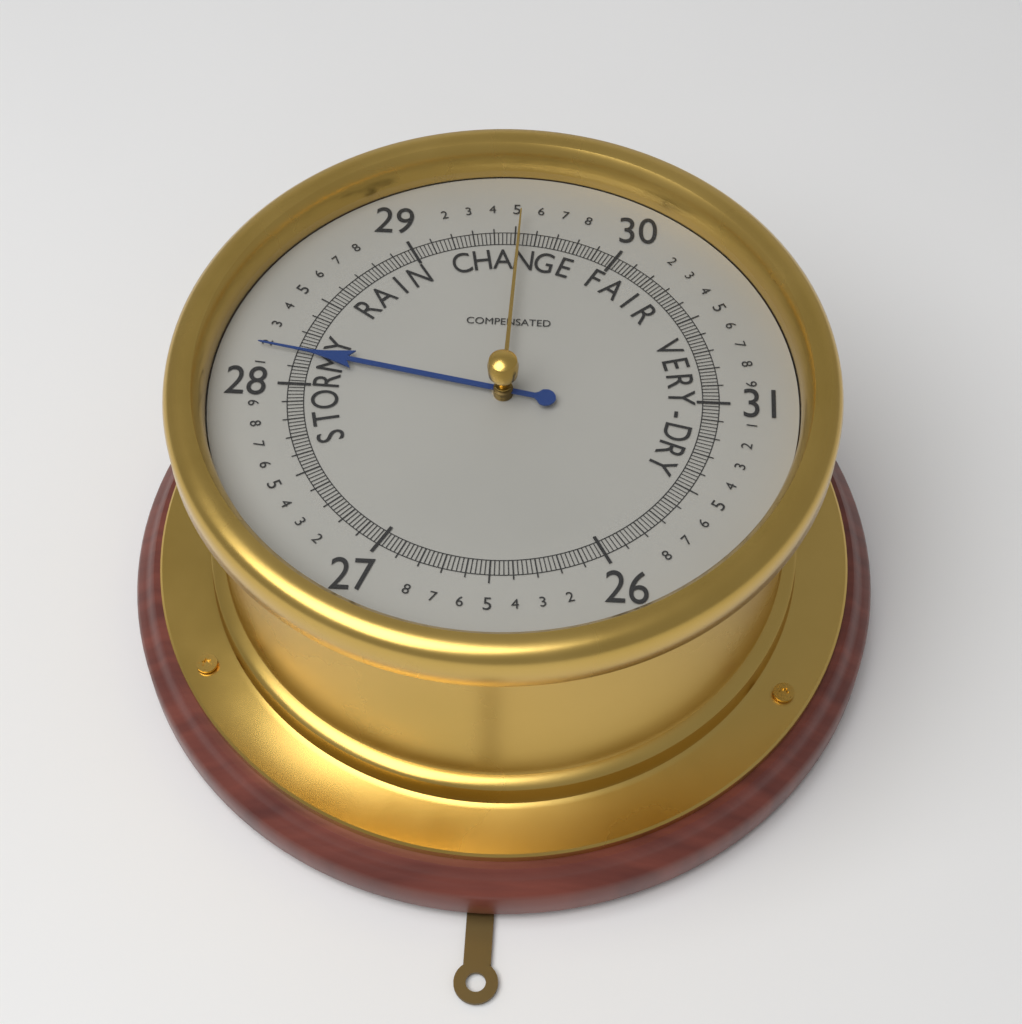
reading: 28.18 (no unit)
